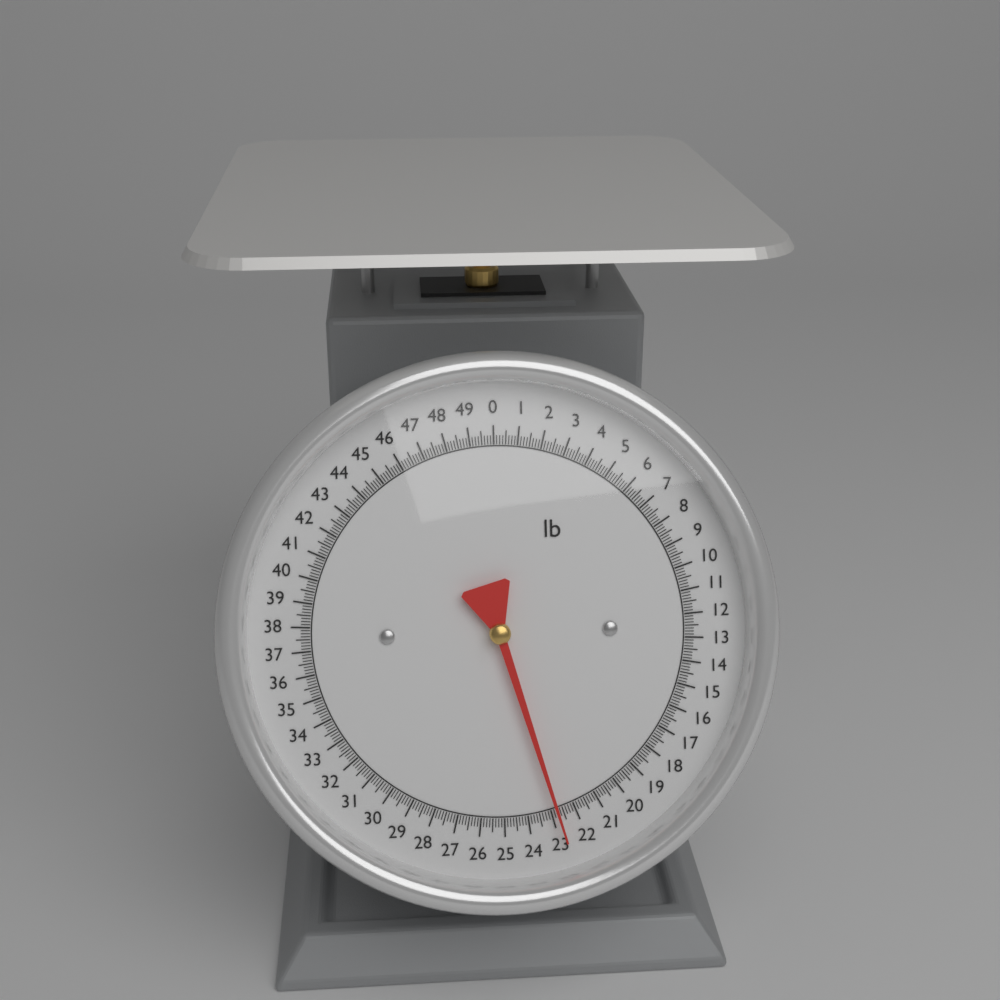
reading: 22.750 lb
